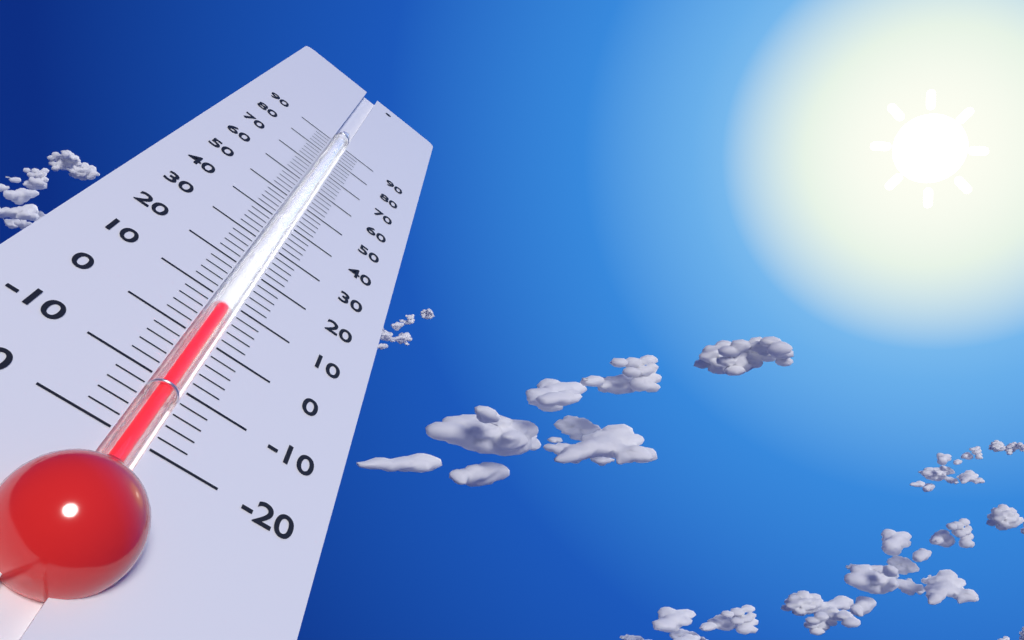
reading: 8 (no unit)
